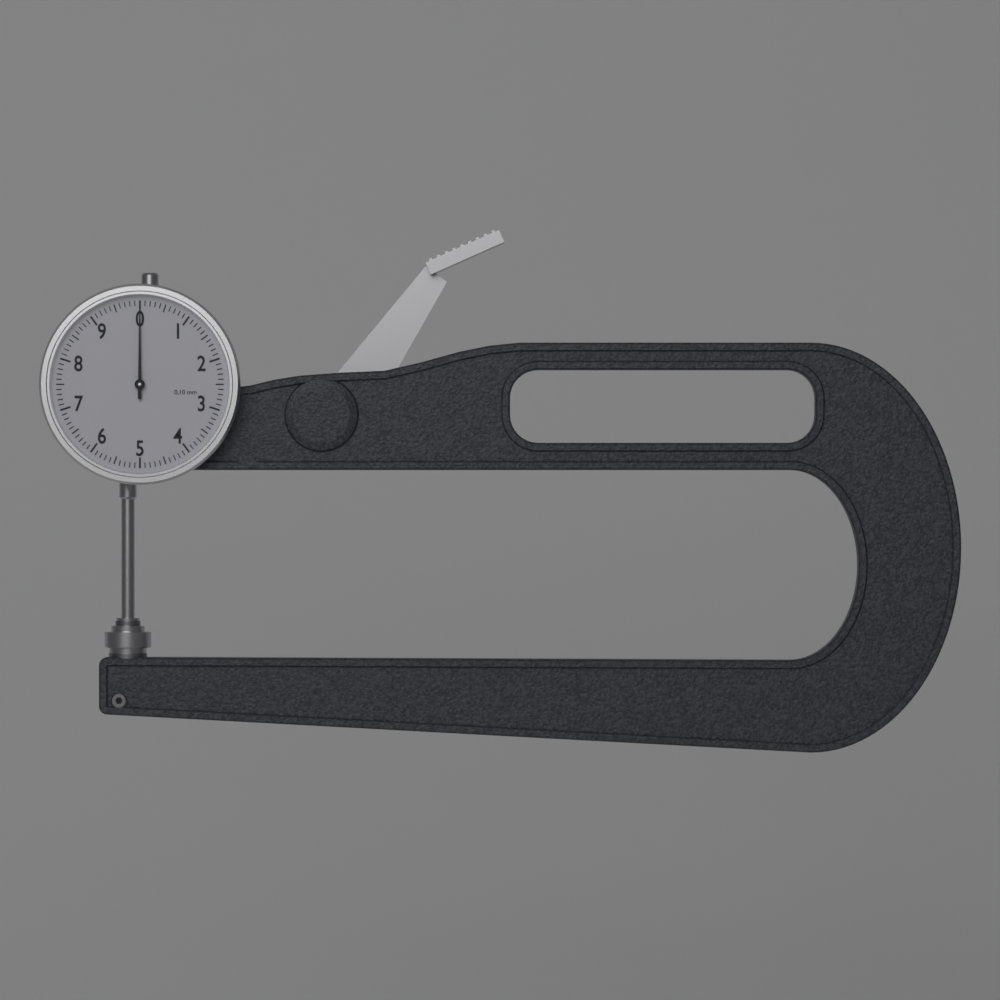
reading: 0.0 mm
